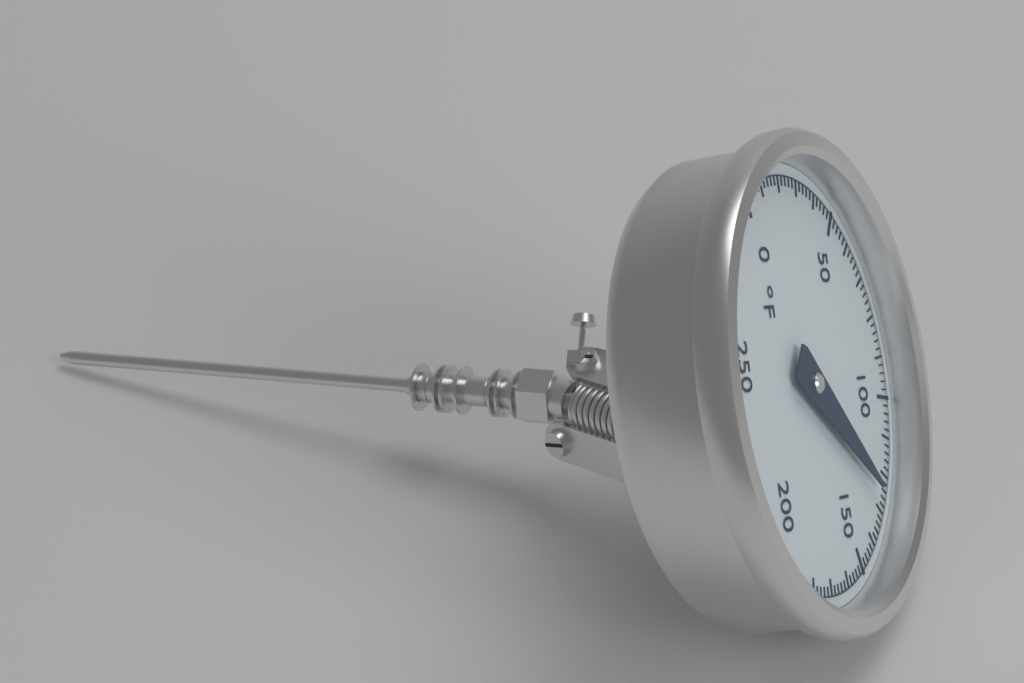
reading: 126 °F
